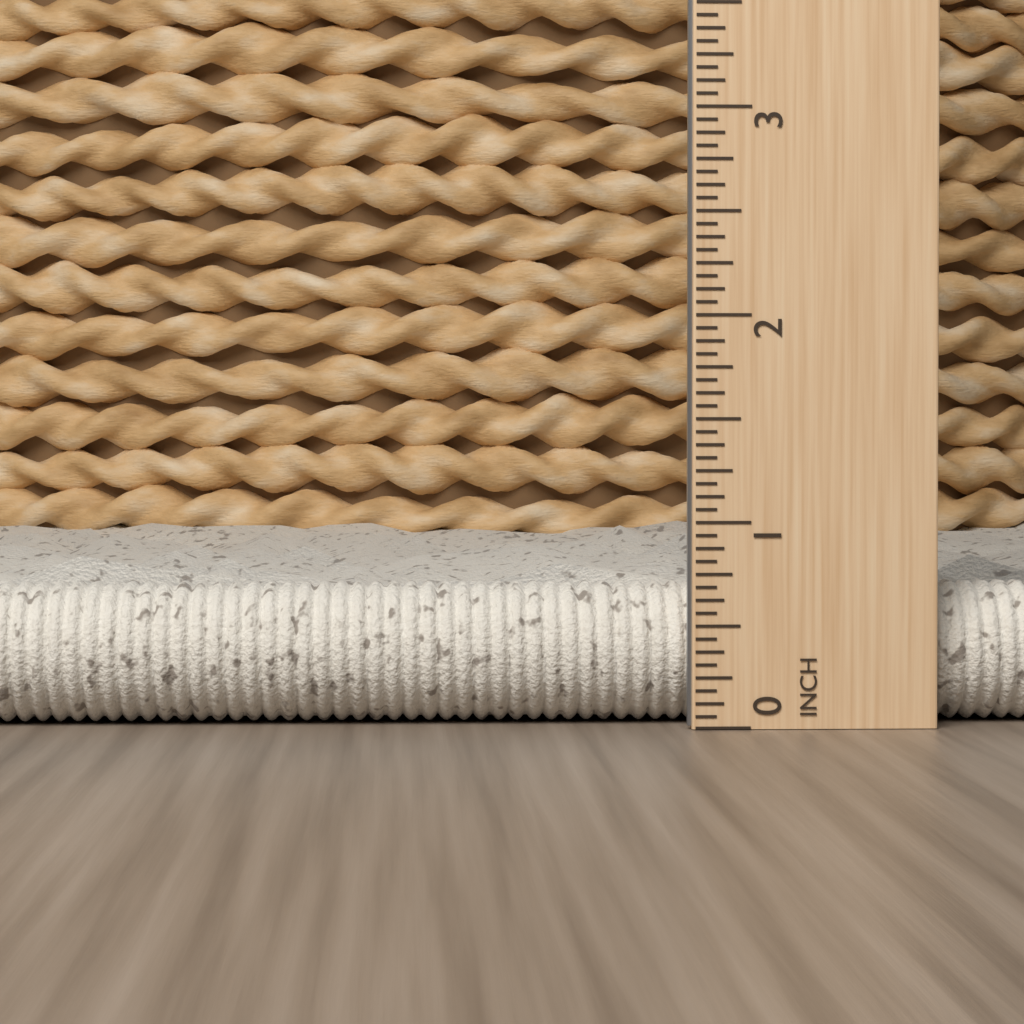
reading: 0.7500 inch
